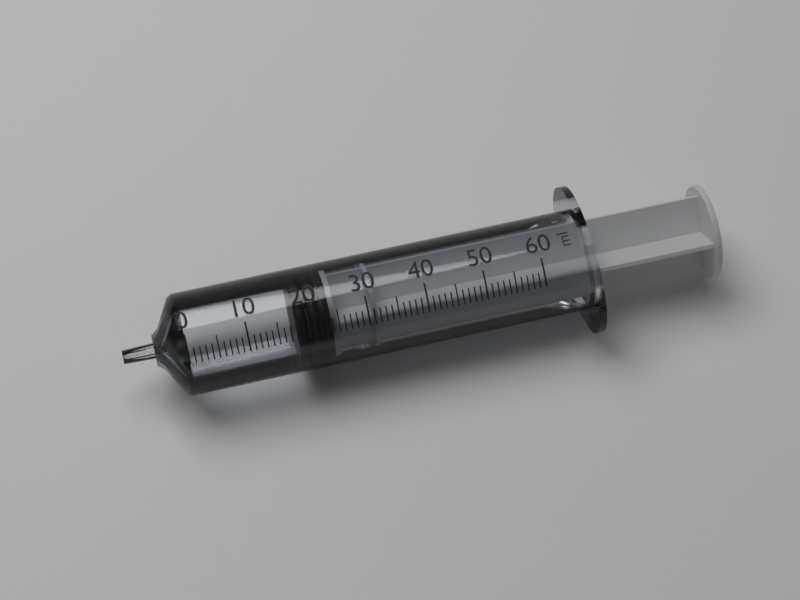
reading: 18 ml
